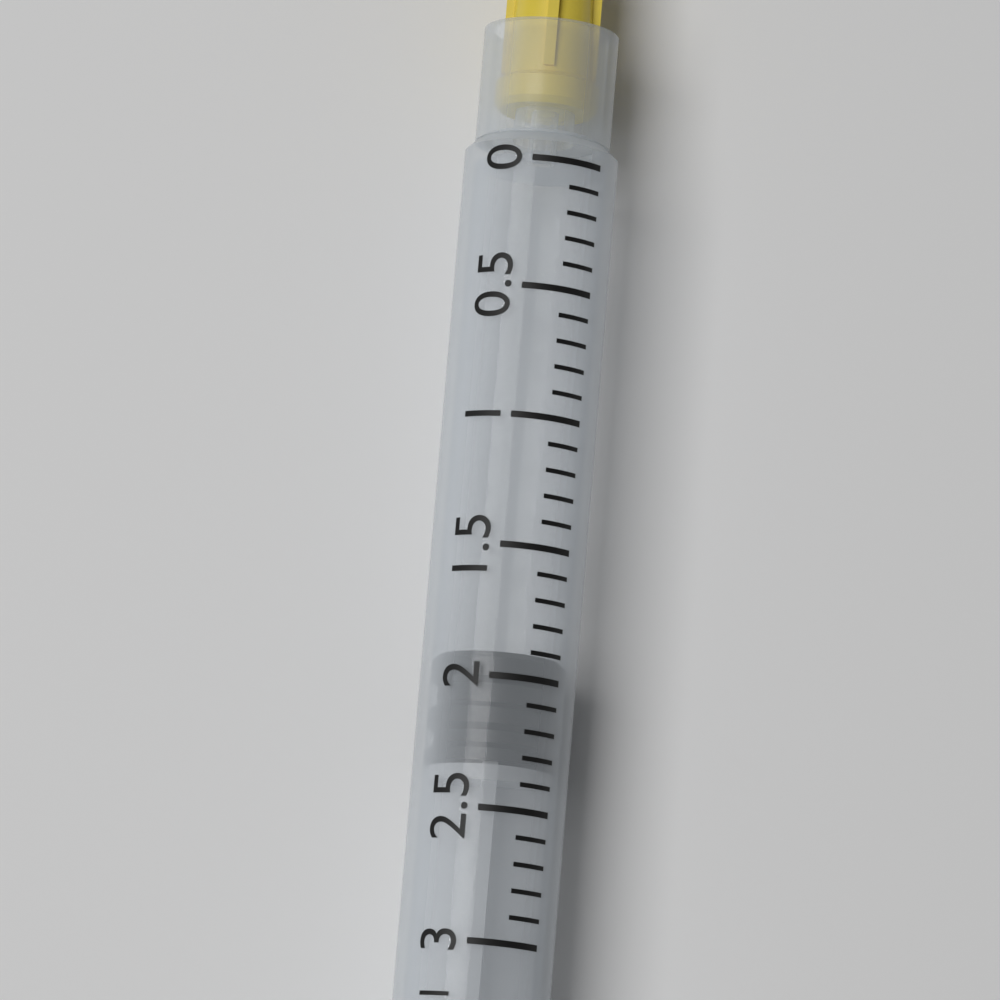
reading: 1.9 ml
